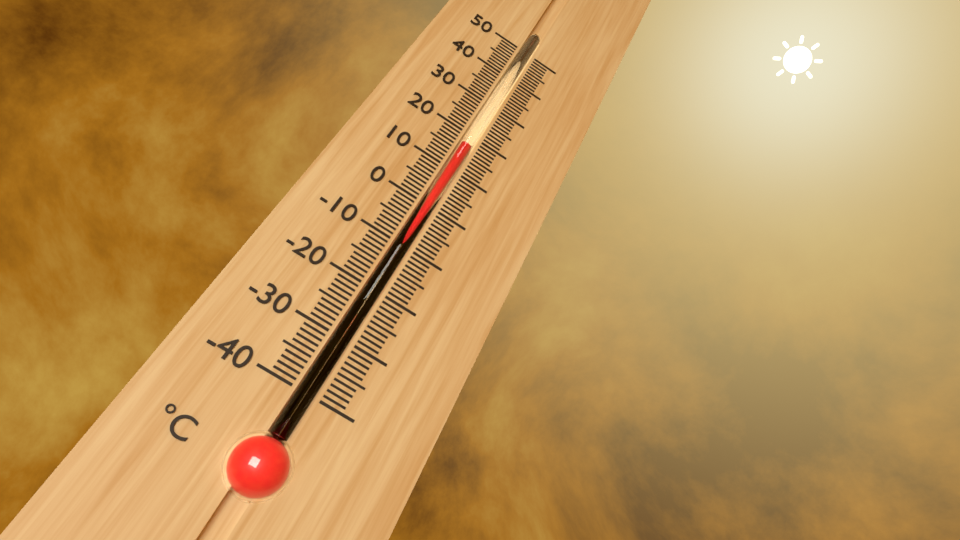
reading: 17 °C
